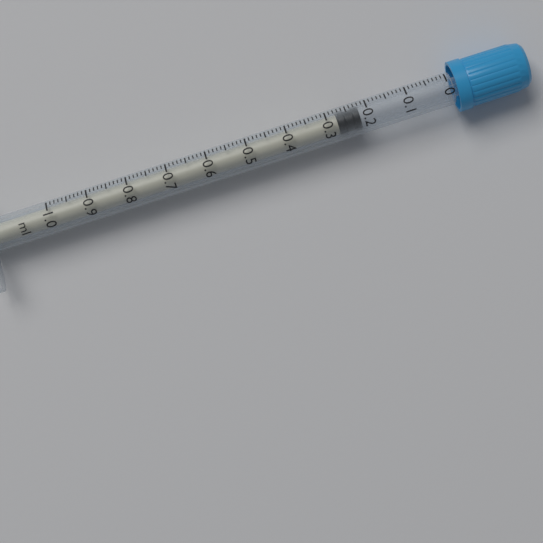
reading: 0.22 ml
